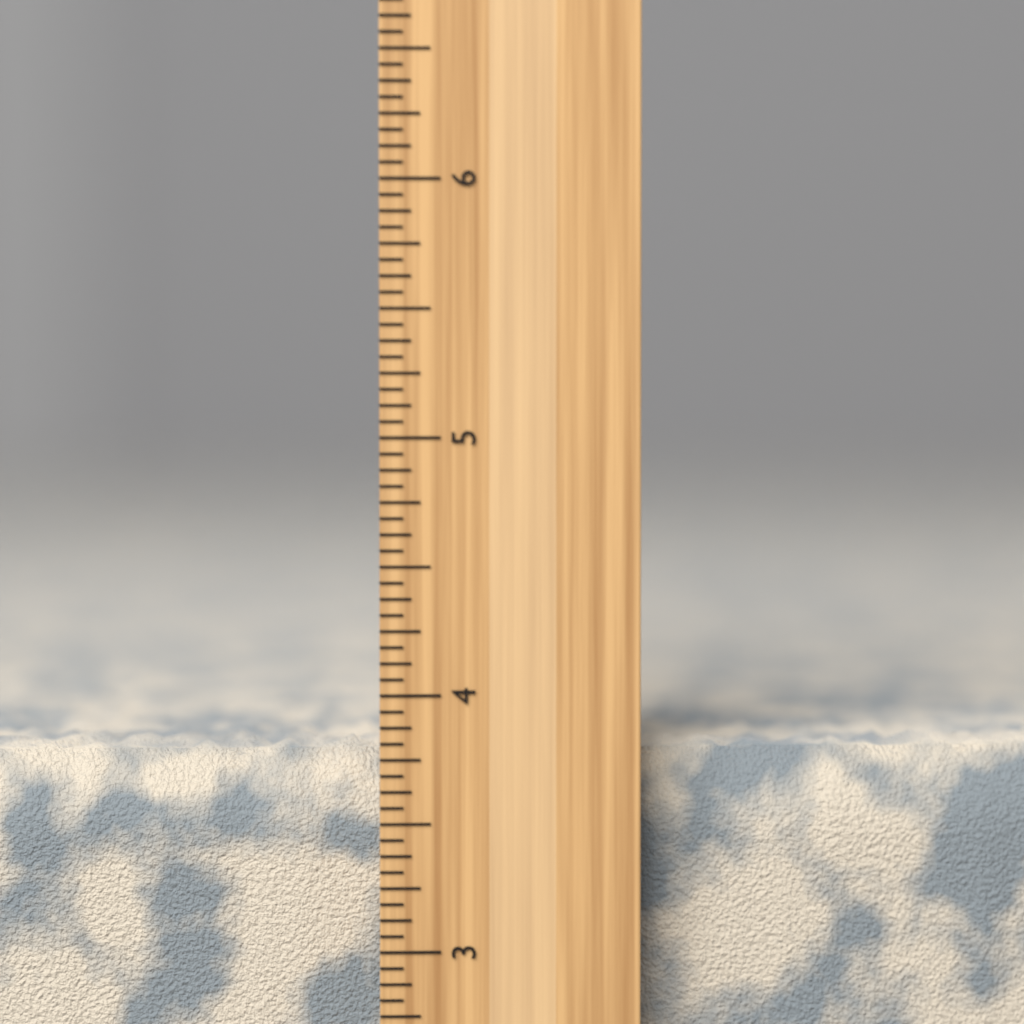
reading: 3.8125 inch
